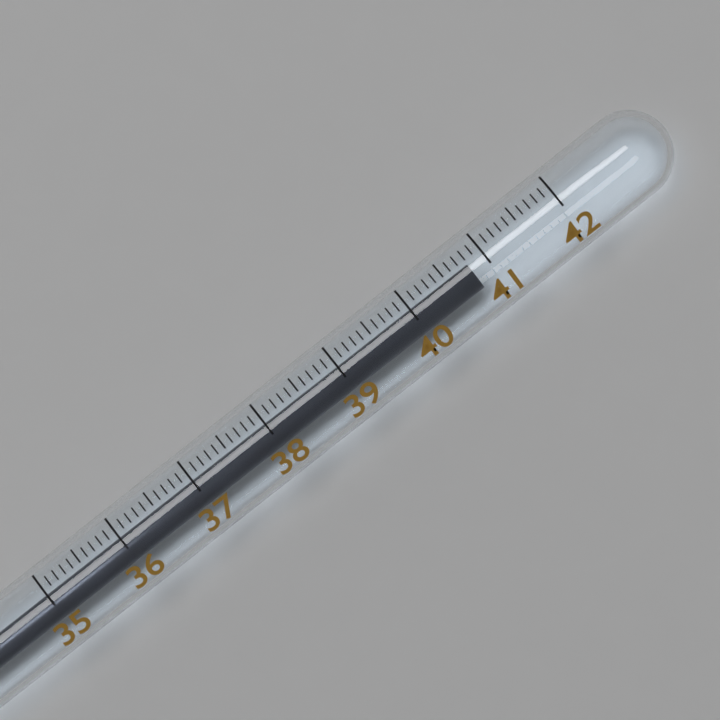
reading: 40.8 (no unit)
